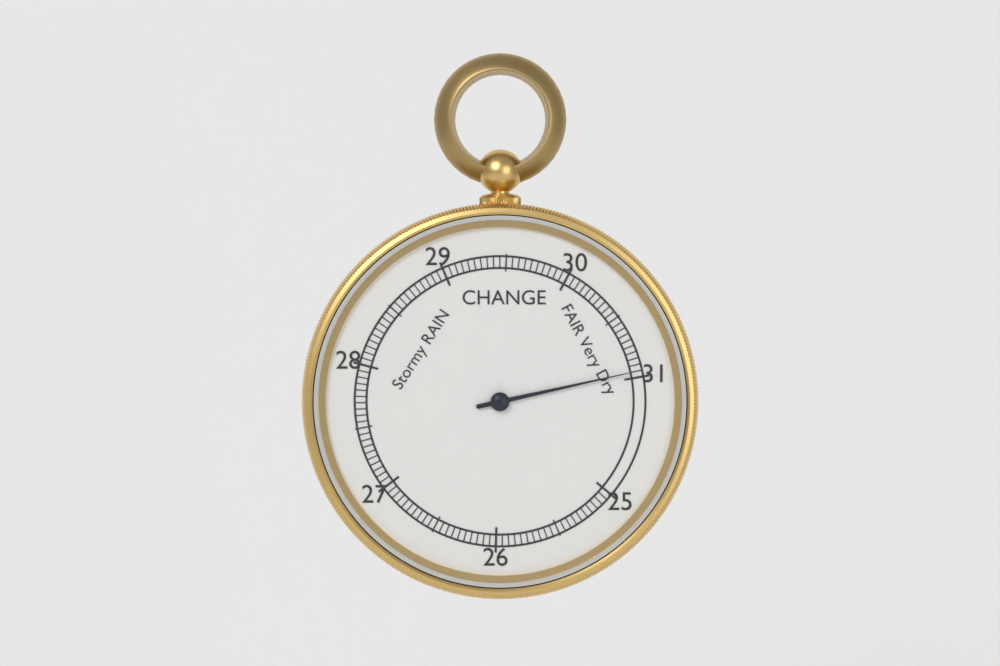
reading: 30.95 inHg
